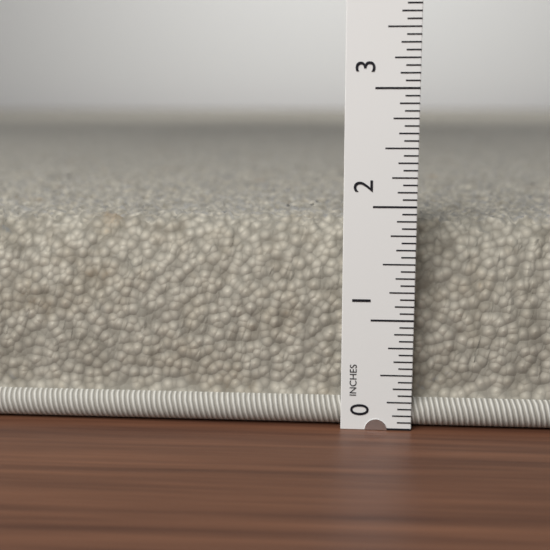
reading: 1.8750 in
